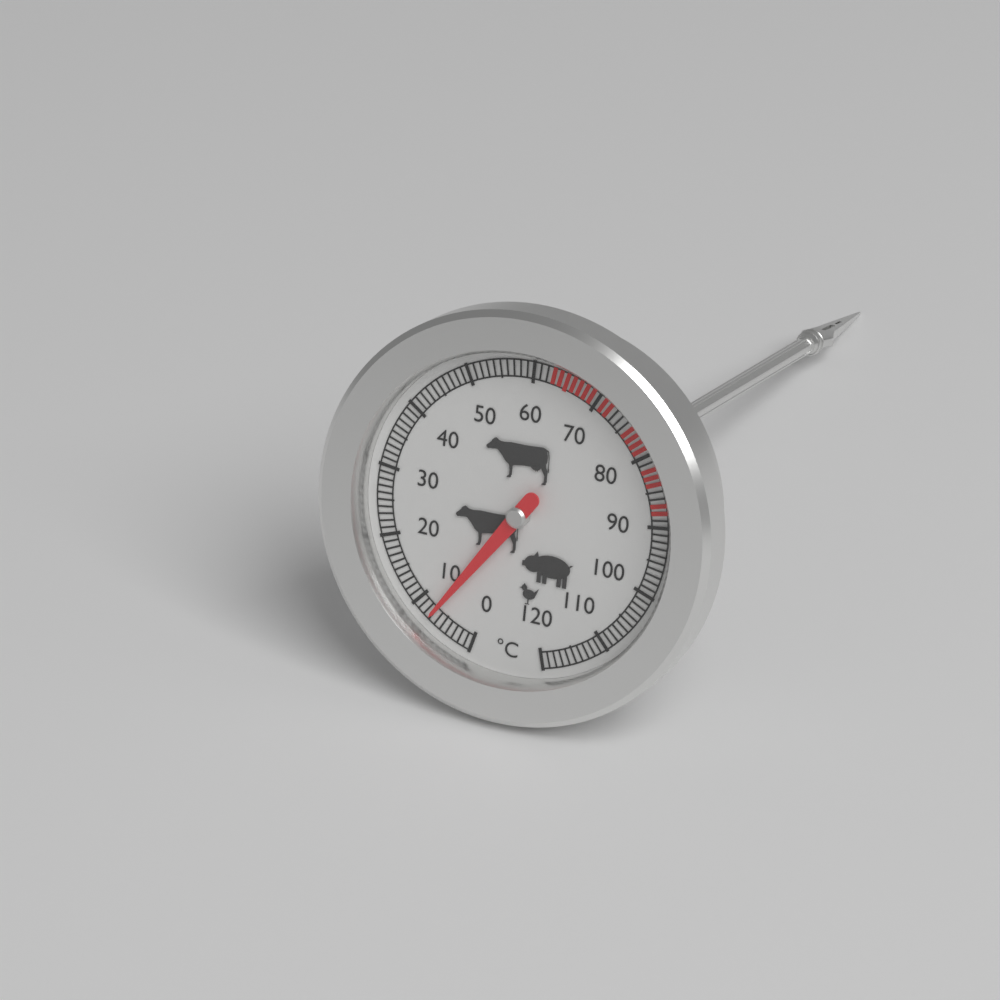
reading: 7 °C
